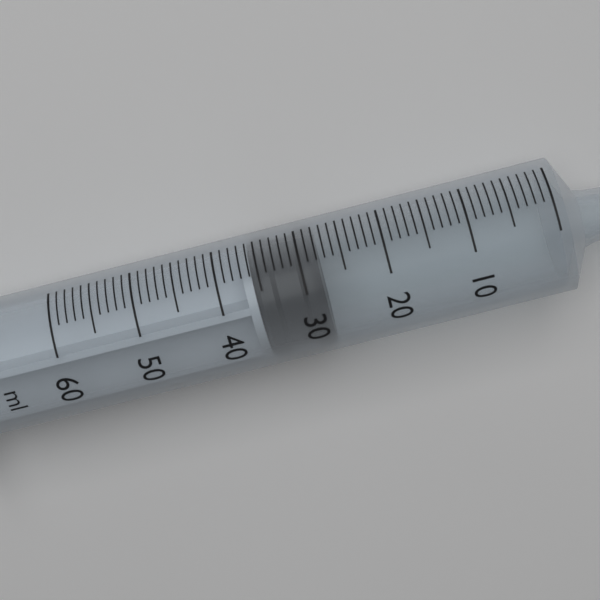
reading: 28 ml
